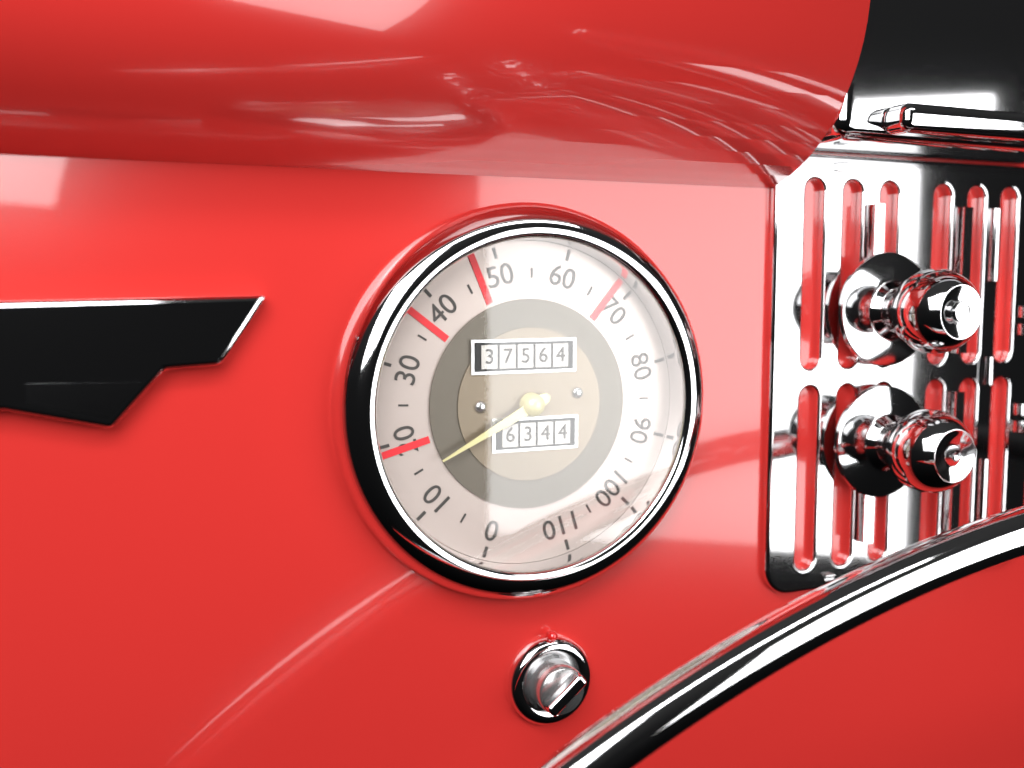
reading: 15 mph
